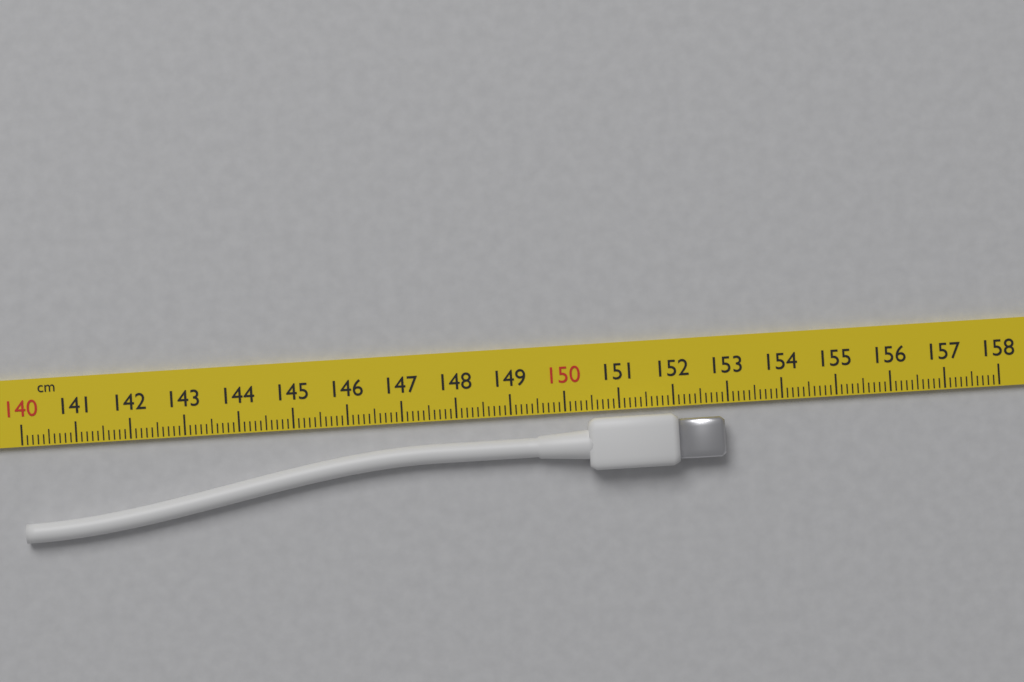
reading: 152.9 cm
